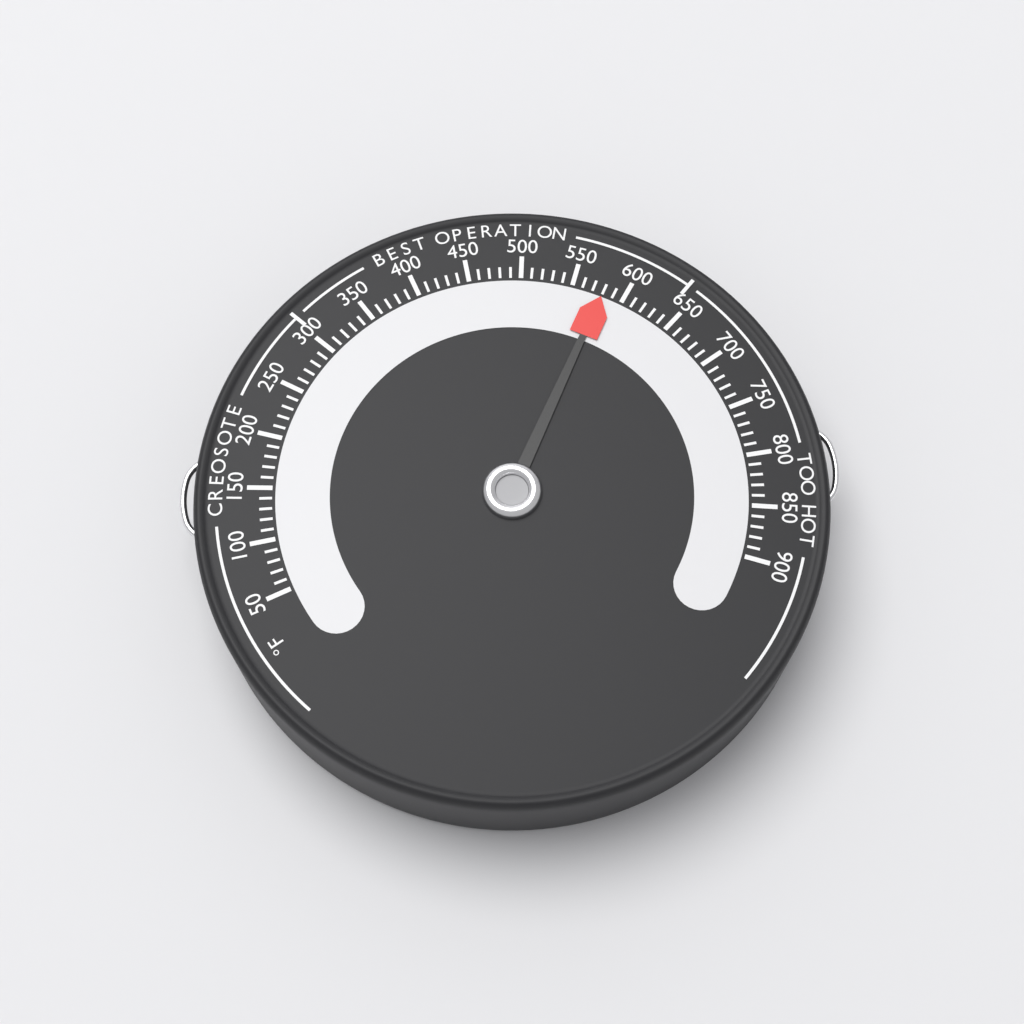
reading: 580 °F
